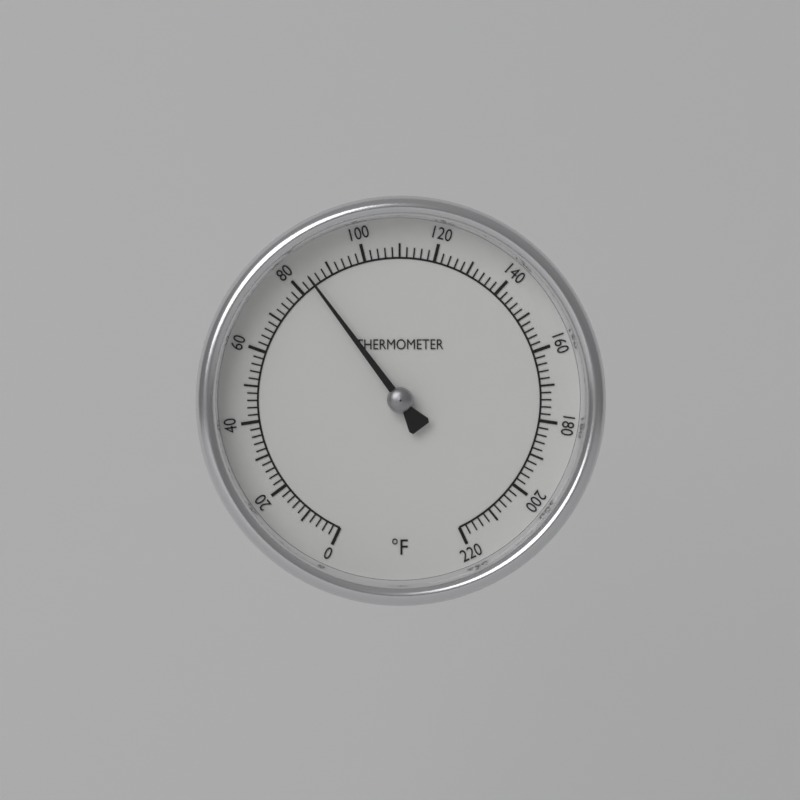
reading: 84 °F
